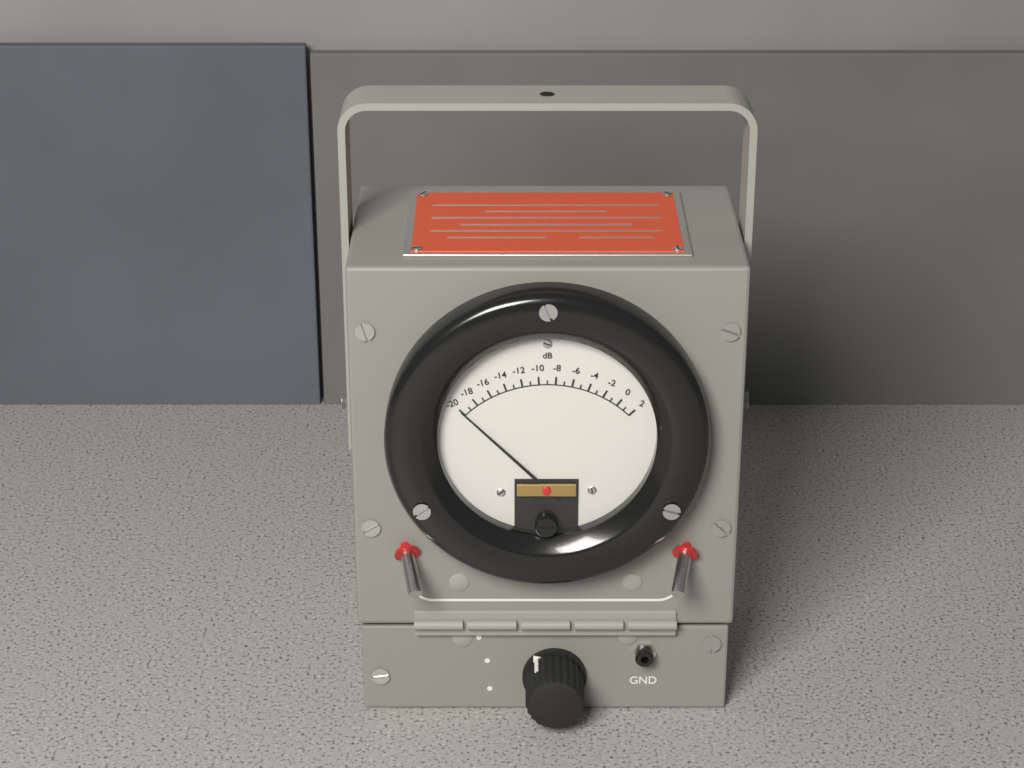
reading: -20 dB
